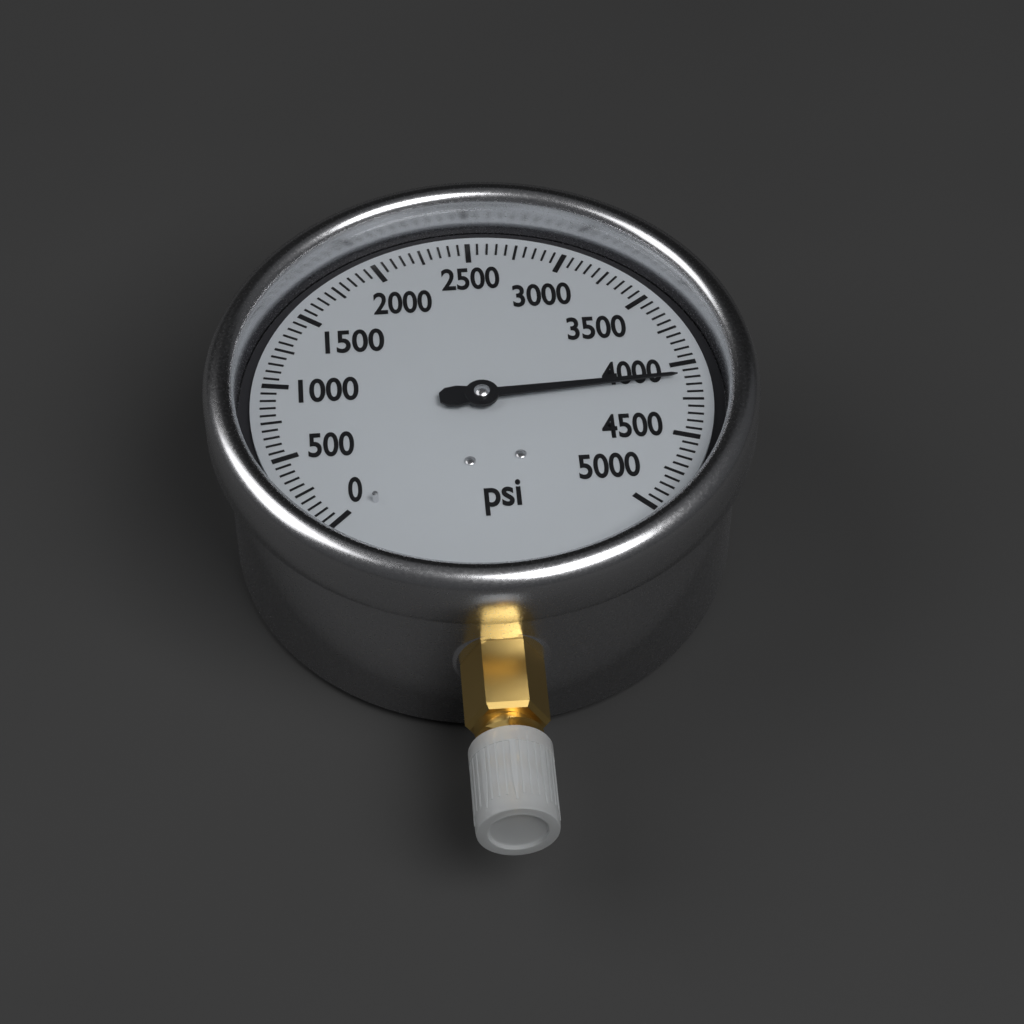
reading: 4100 psi
